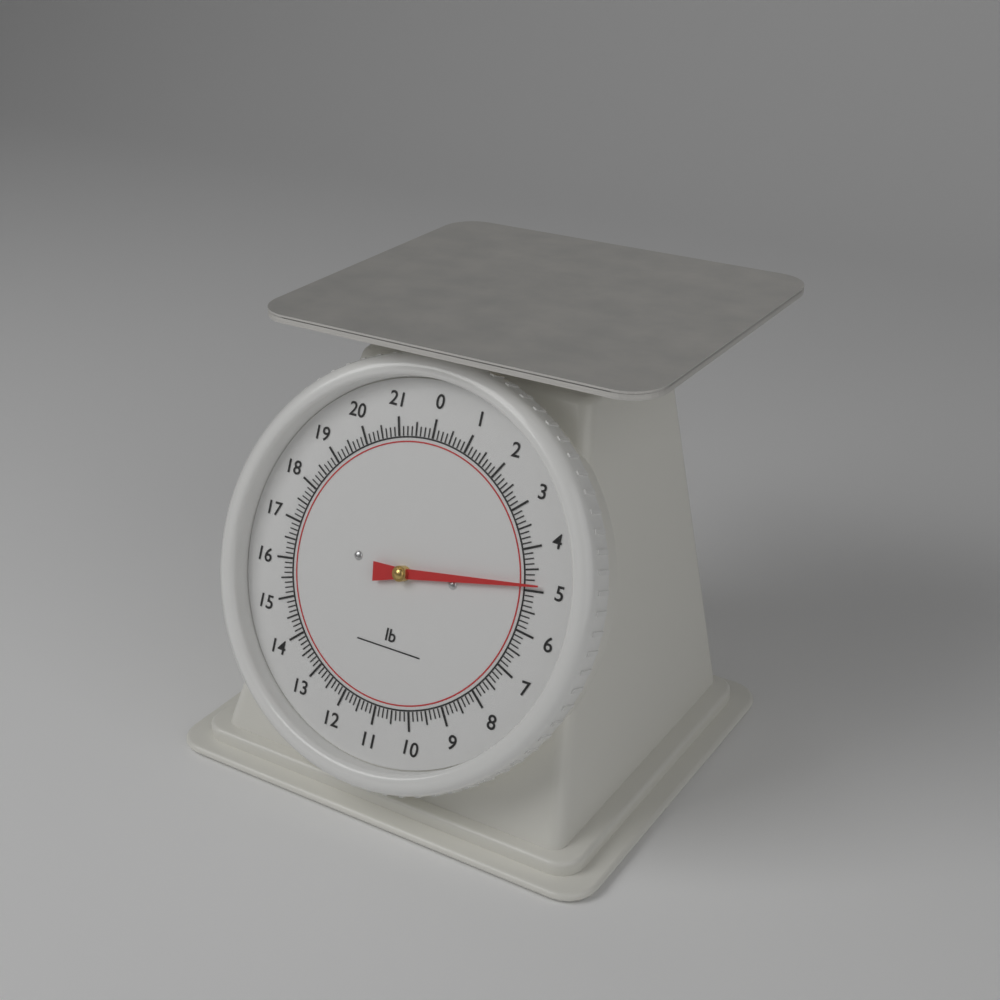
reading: 4.875 lb
